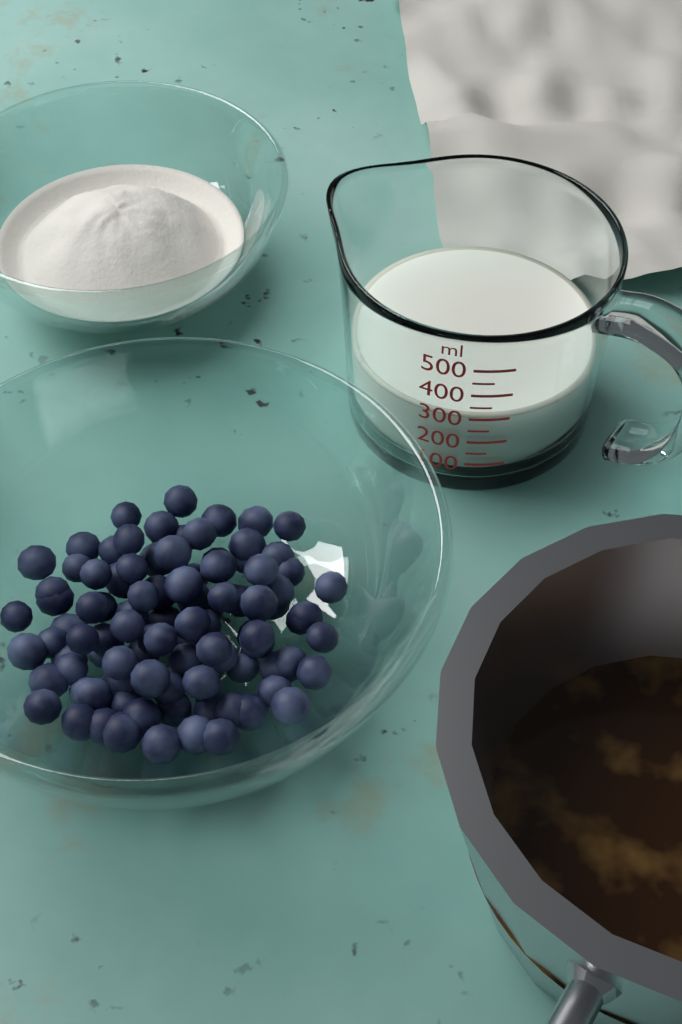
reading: 300 ml
